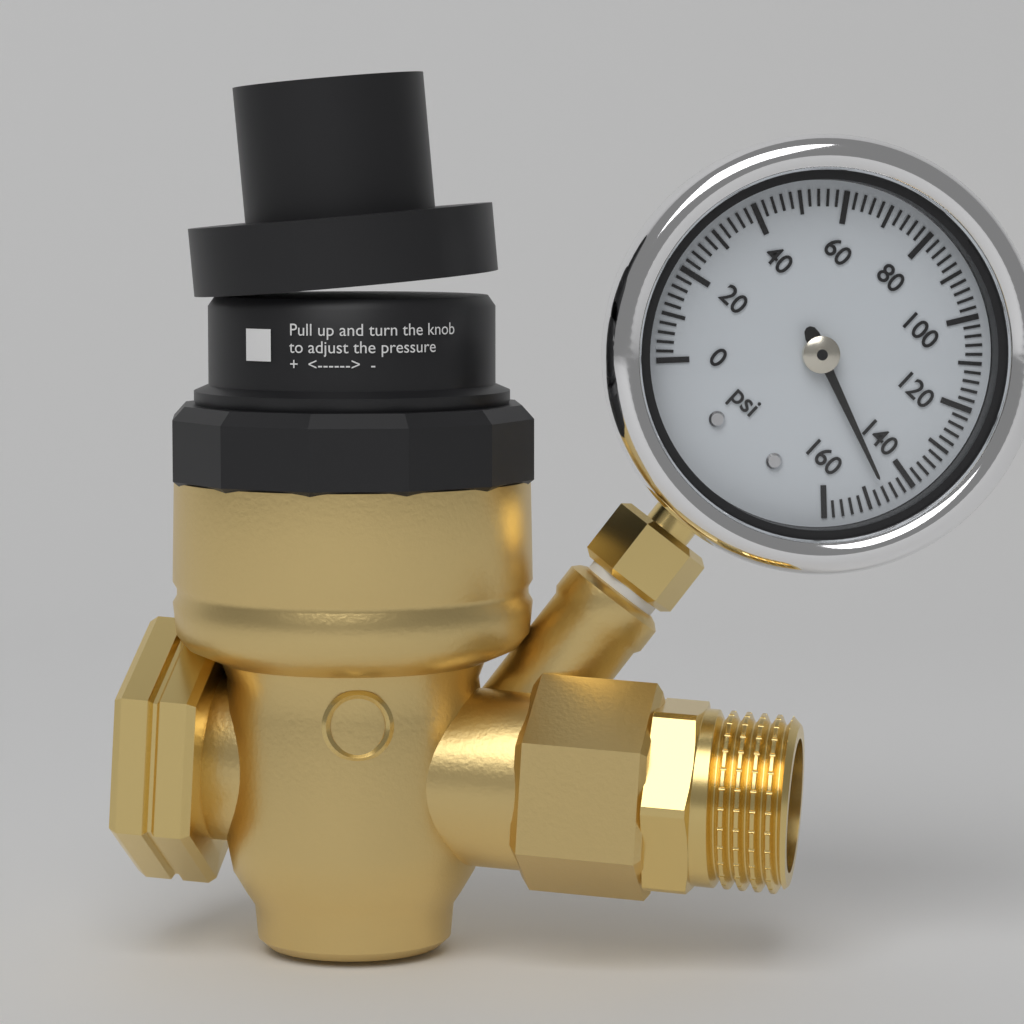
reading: 146 psi
